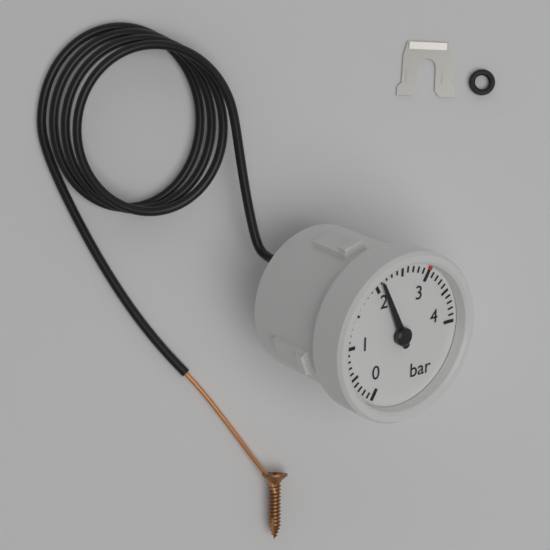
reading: 2.1 bar
